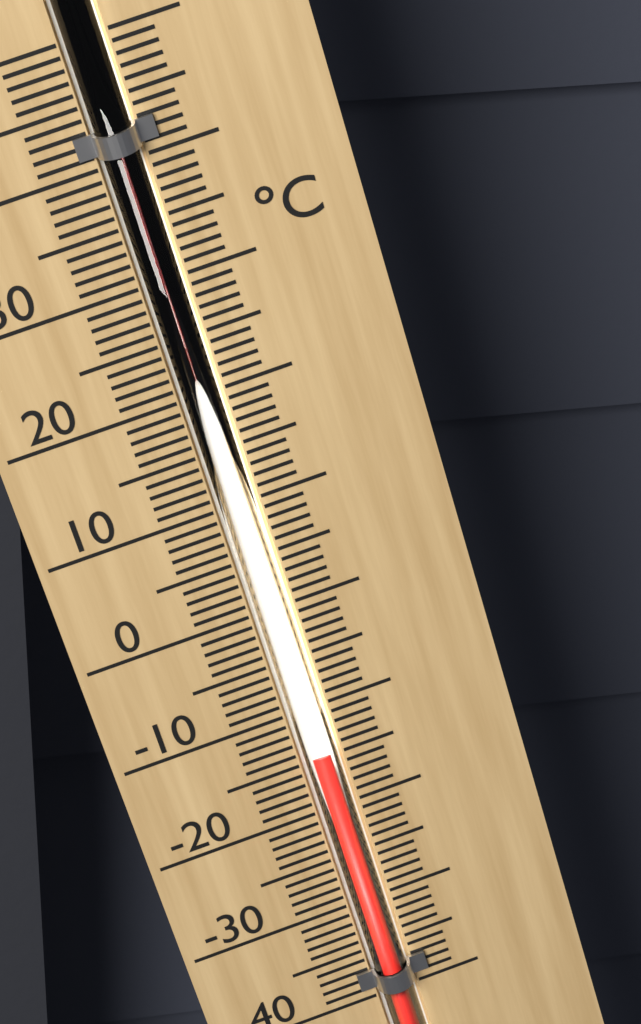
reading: -14 °C
